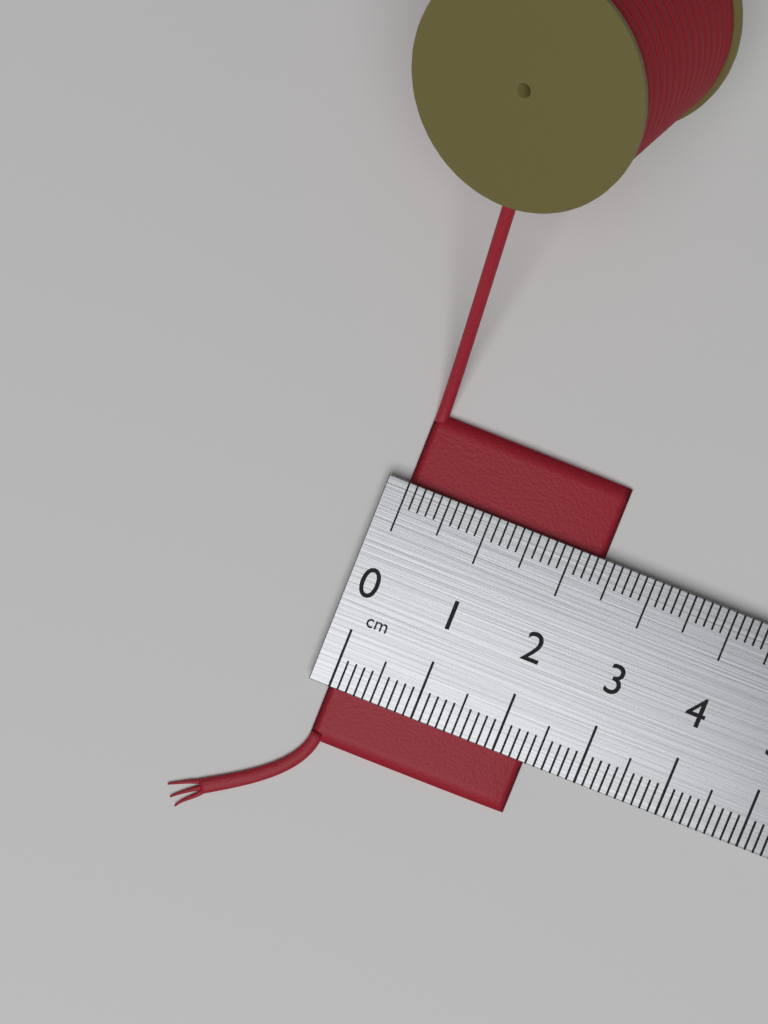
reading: 2.4 cm
